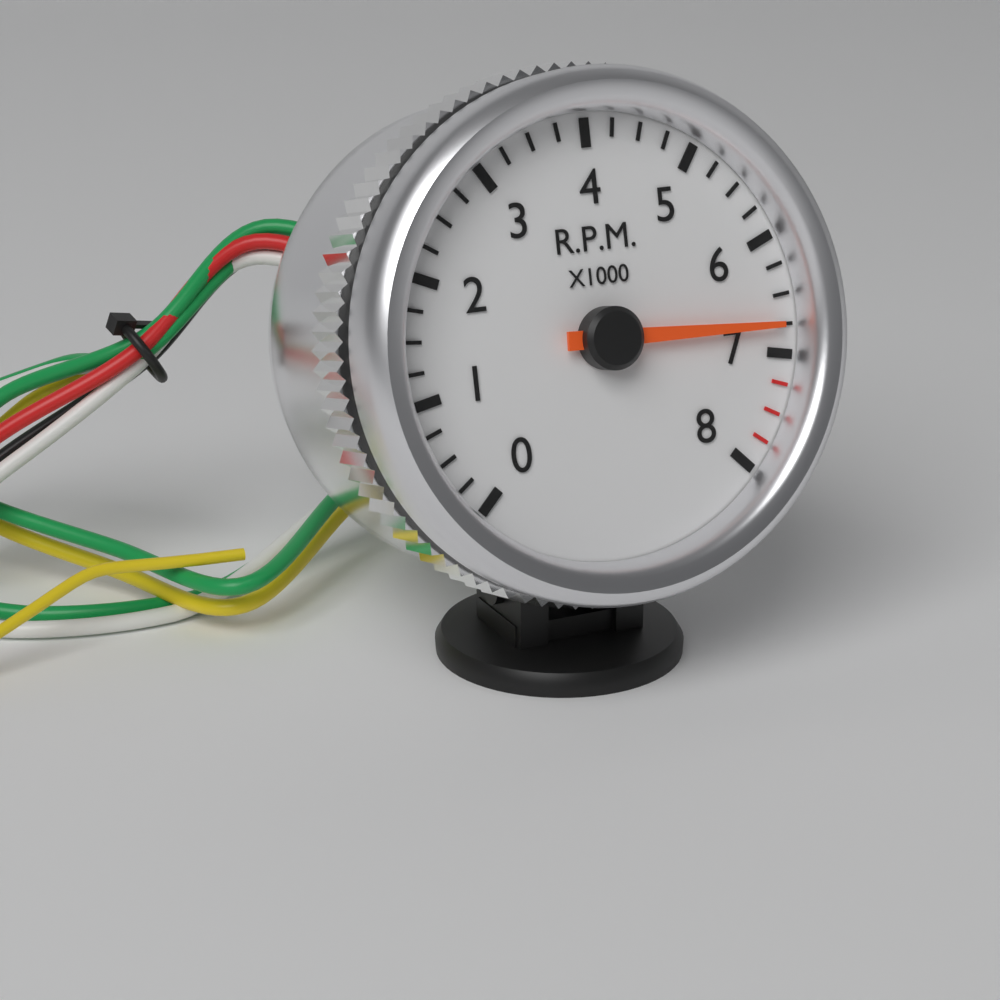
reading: 6750 RPM
